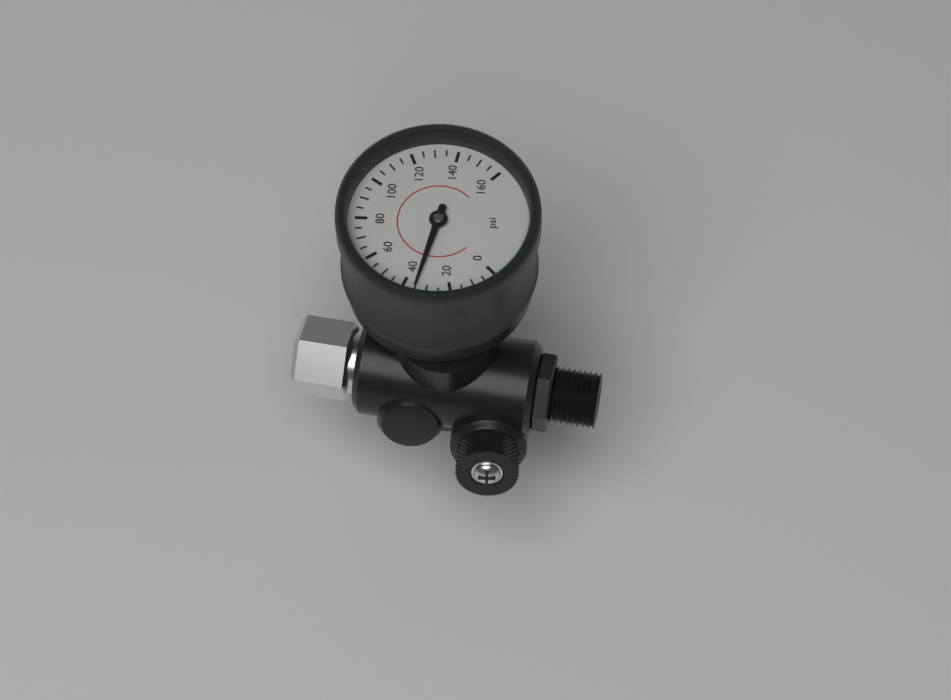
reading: 35 psi
